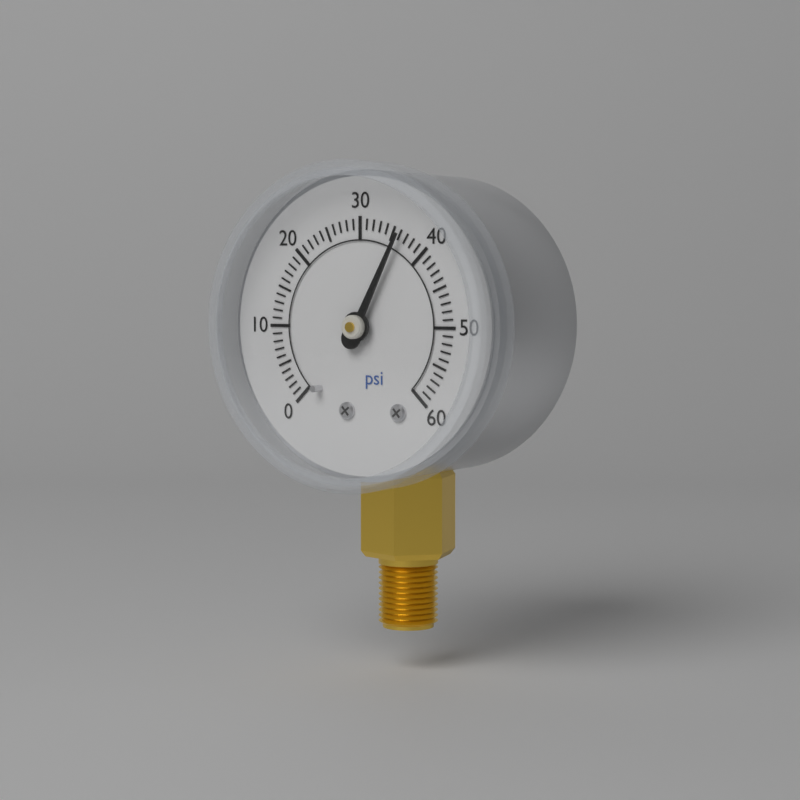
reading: 36 psi
